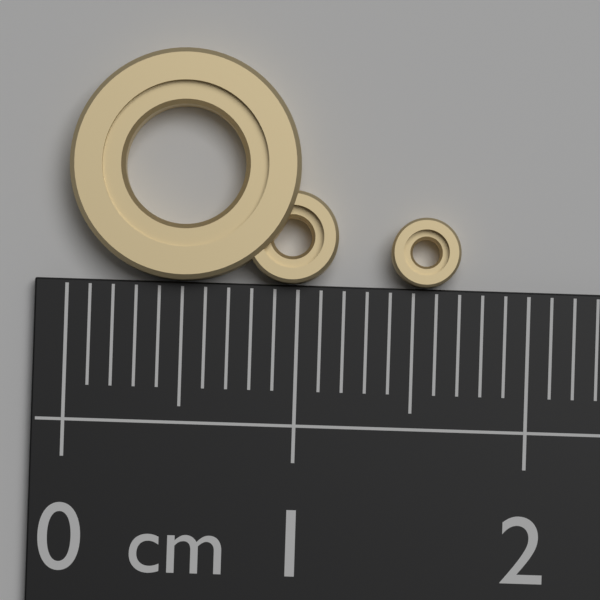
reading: 1.0 cm
